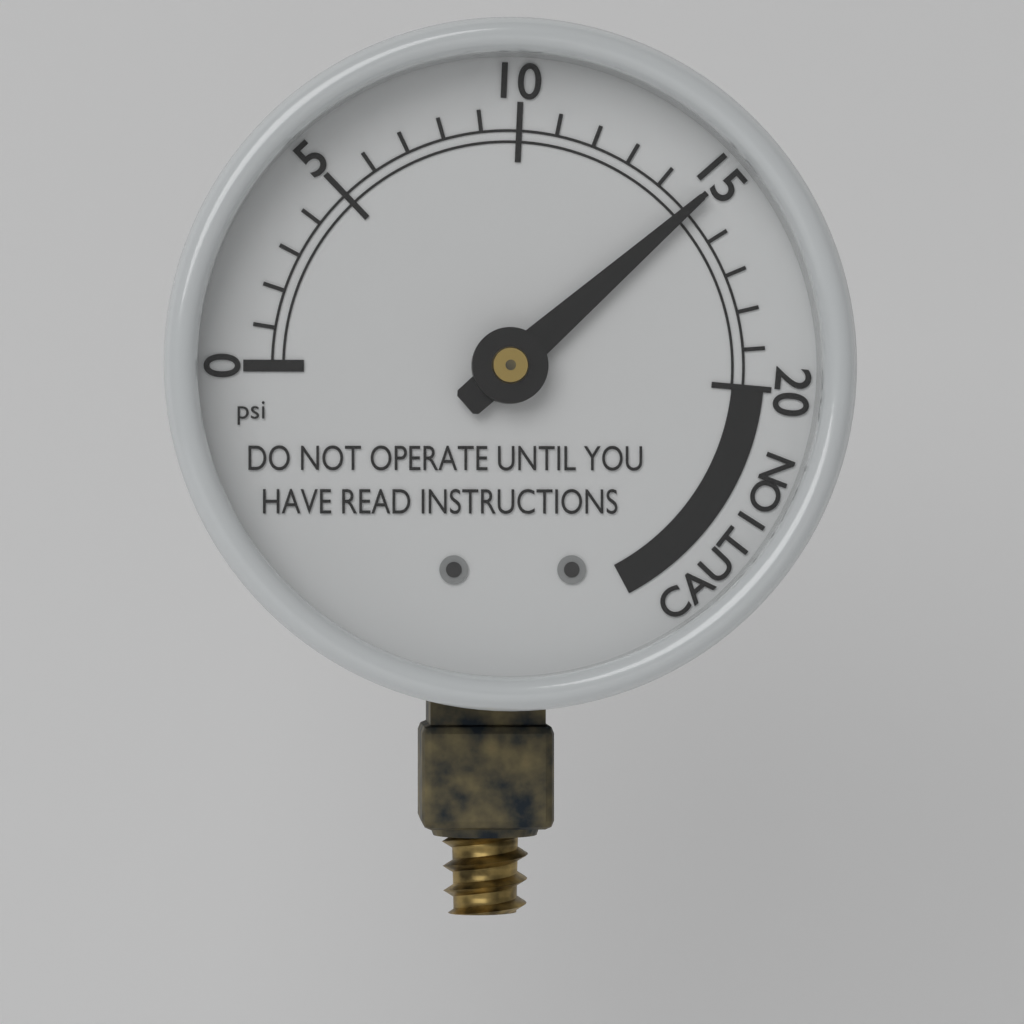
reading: 15 psi
